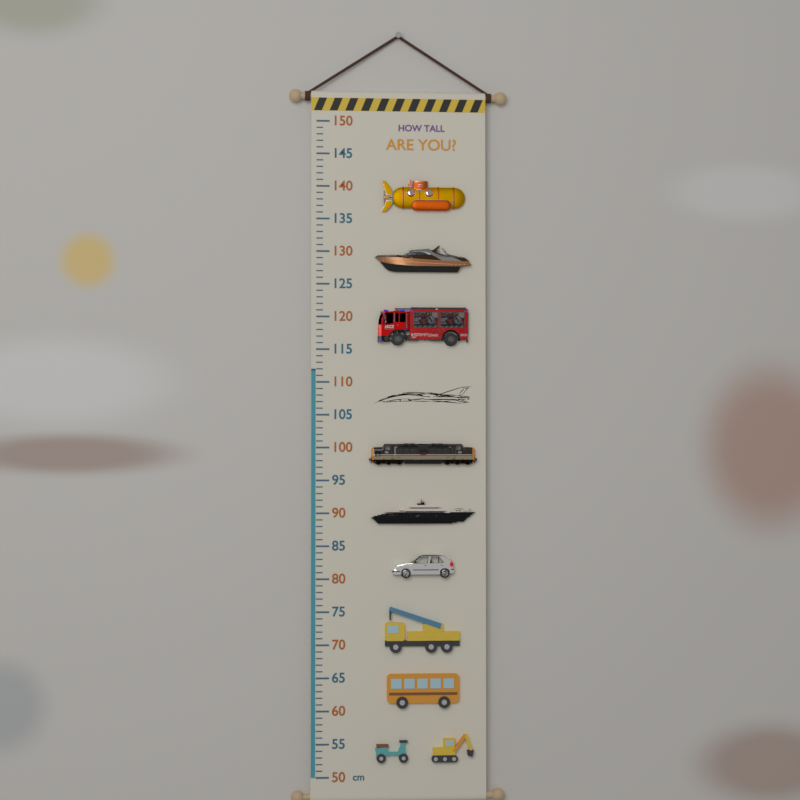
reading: 112 cm
